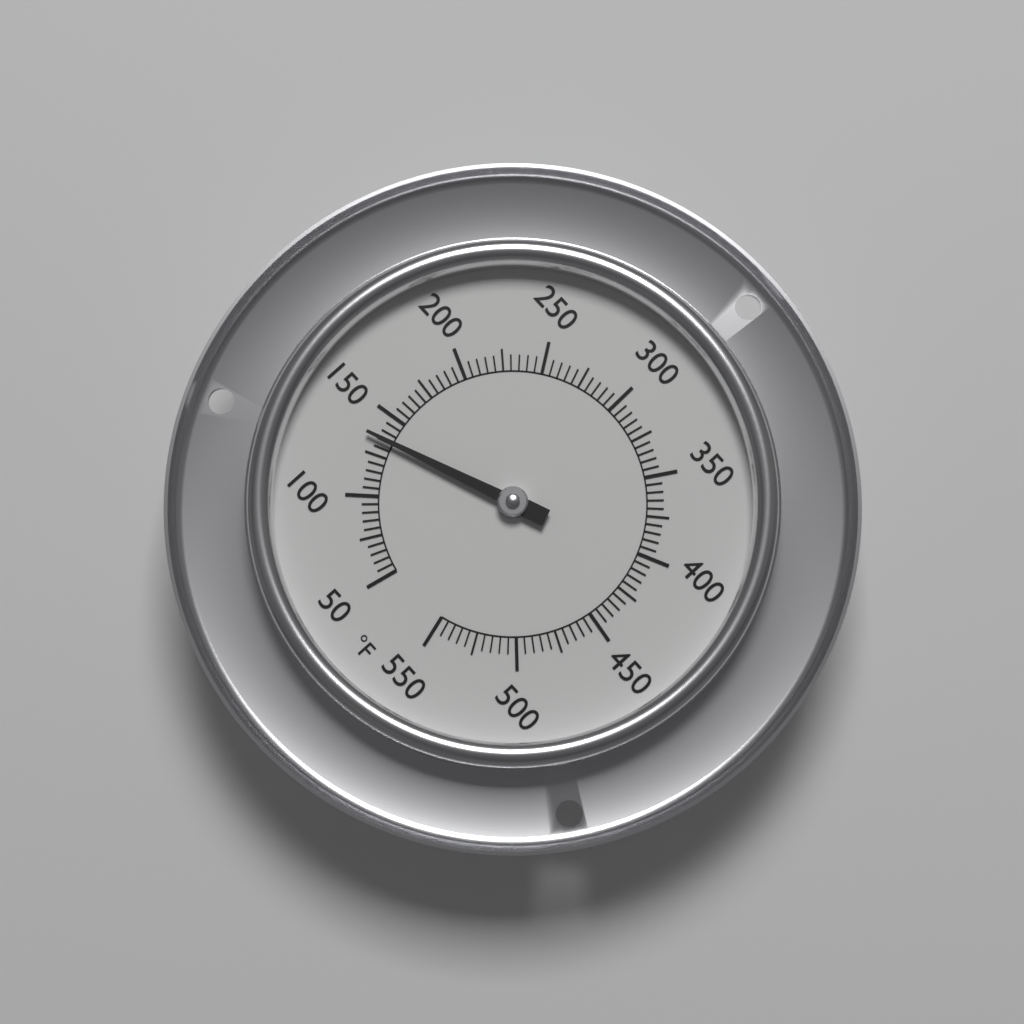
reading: 135 °F
